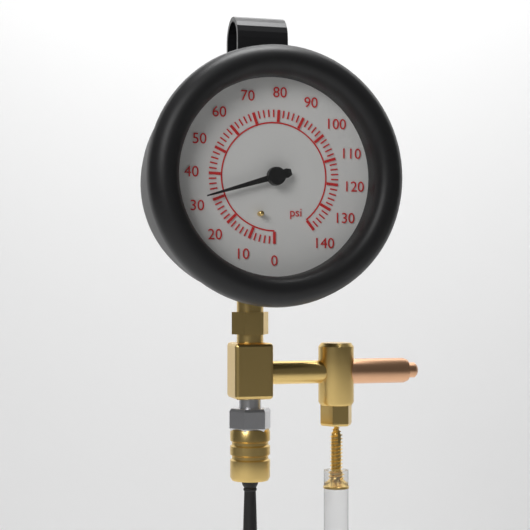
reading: 32 psi
